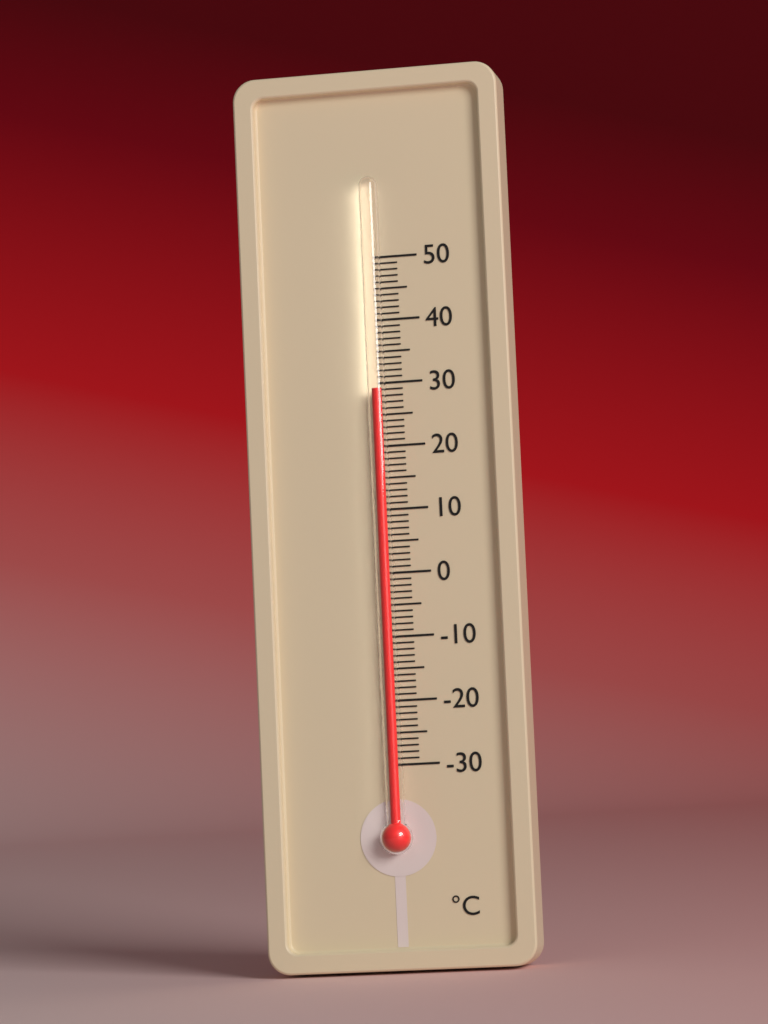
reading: 29 °C
